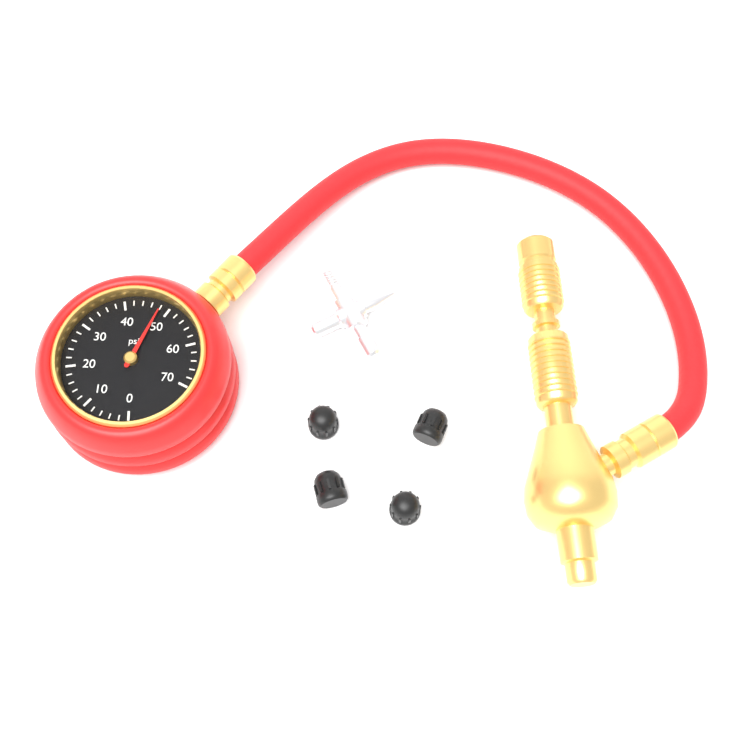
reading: 48 psi
